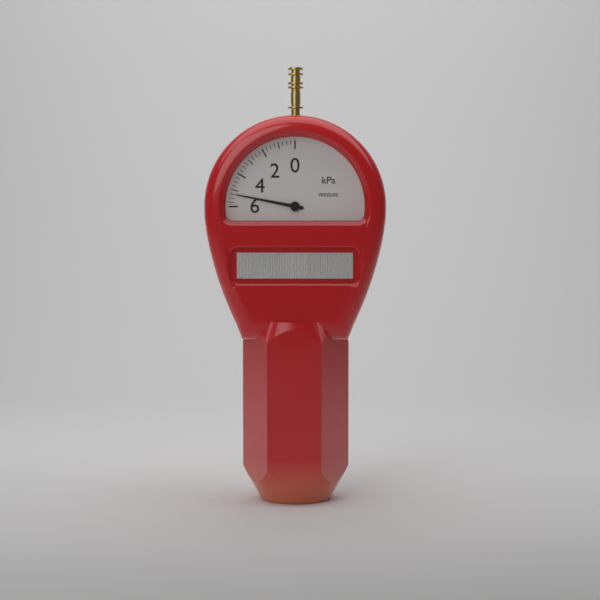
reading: 5.25 kPa
